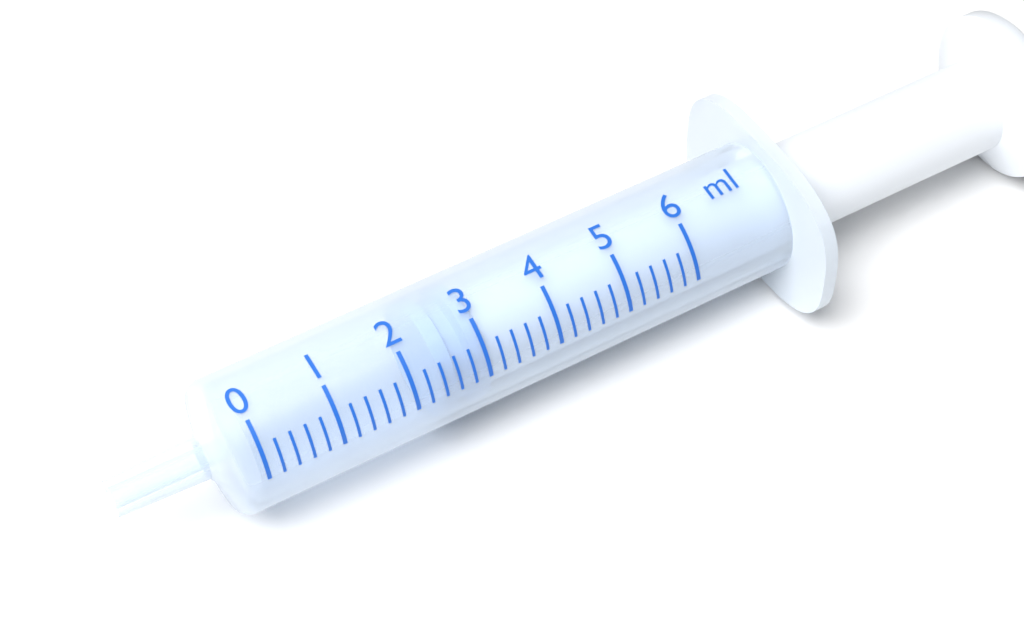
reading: 2.4 ml
